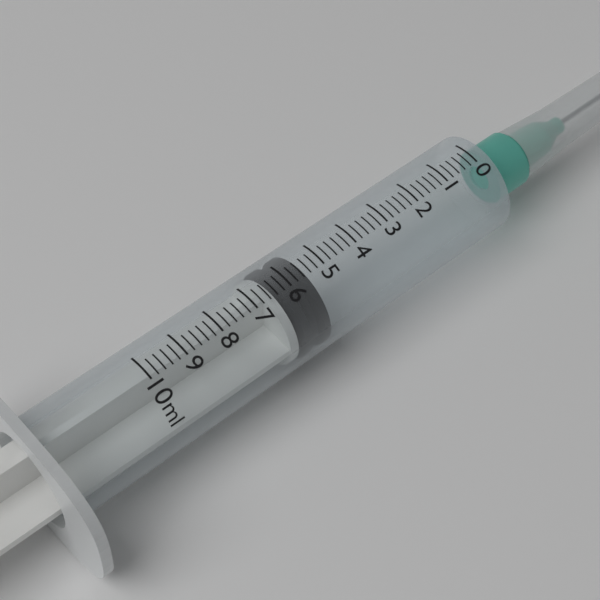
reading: 5.4 ml
